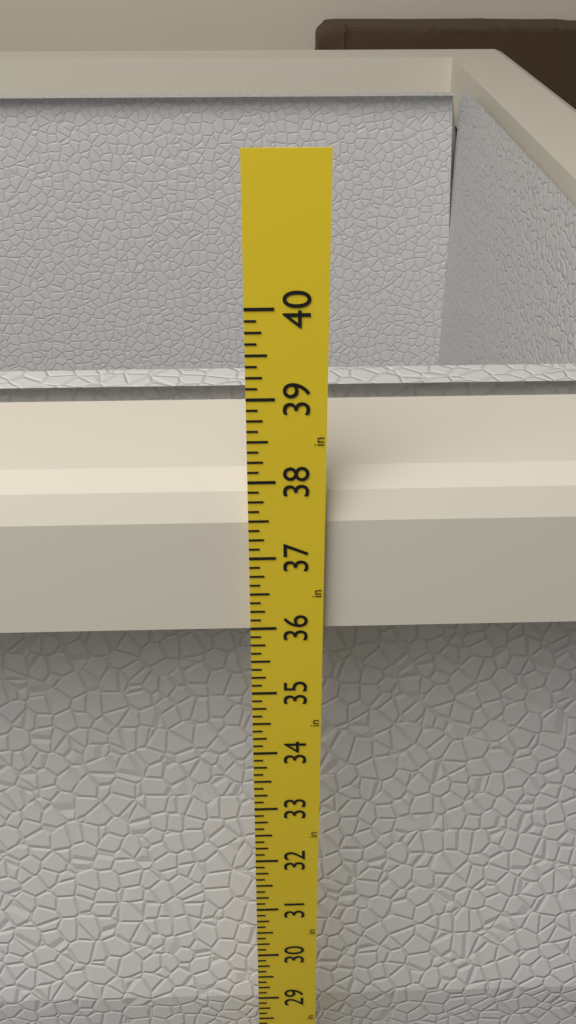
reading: 37.875 in
